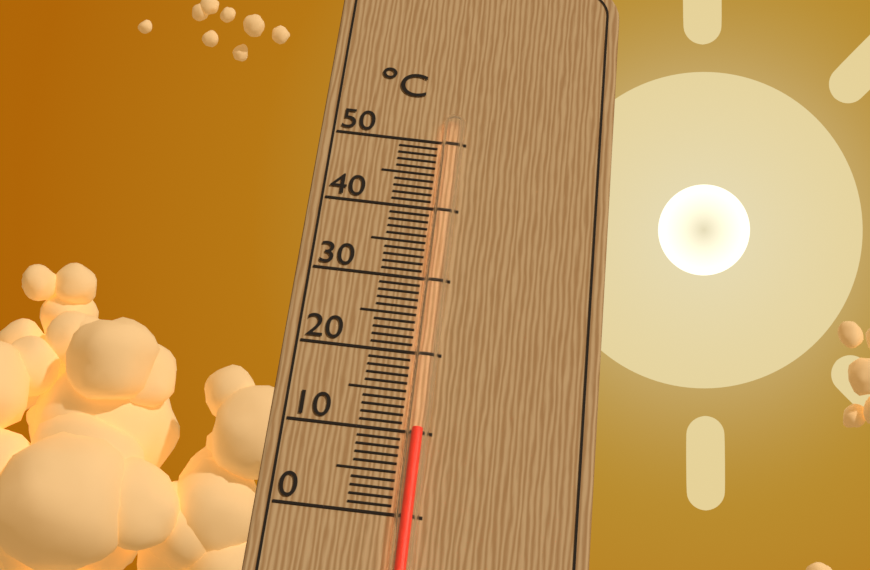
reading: 10 °C
